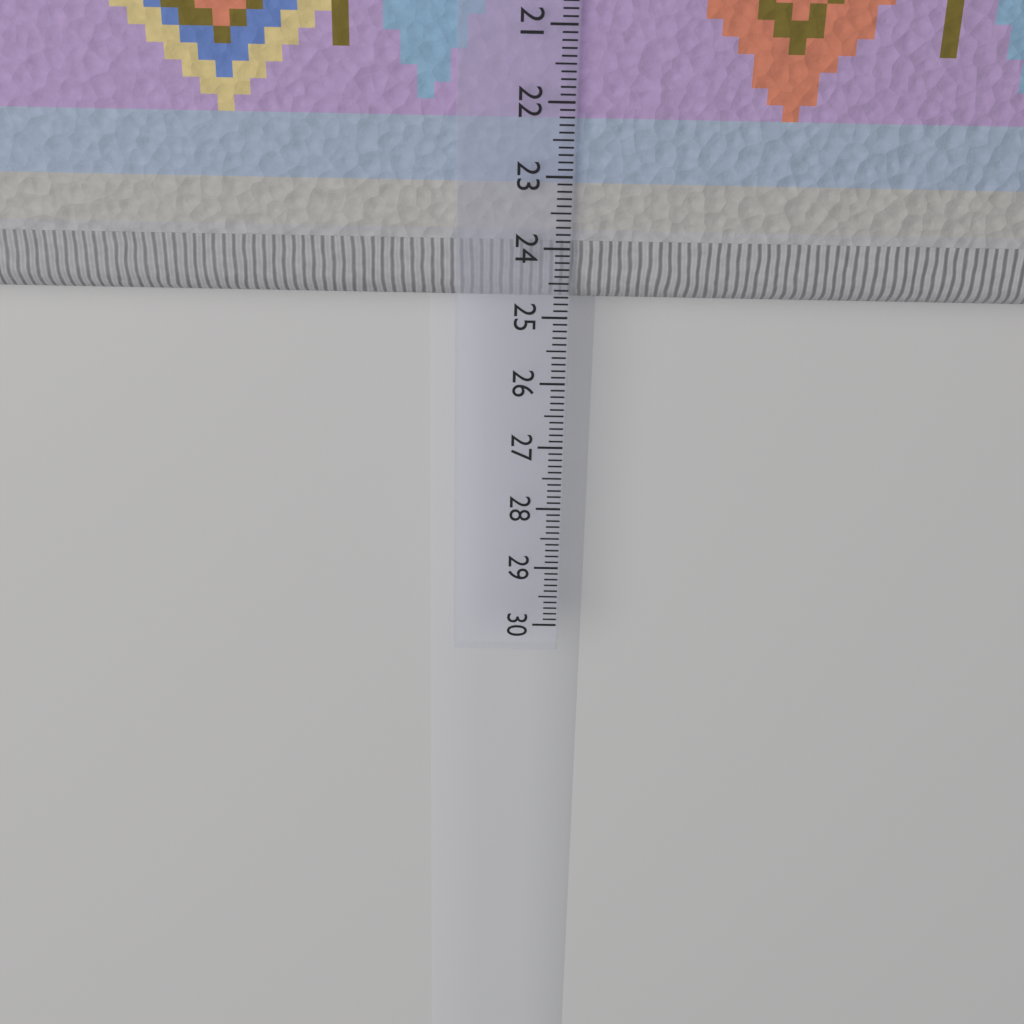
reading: 24.9 cm
